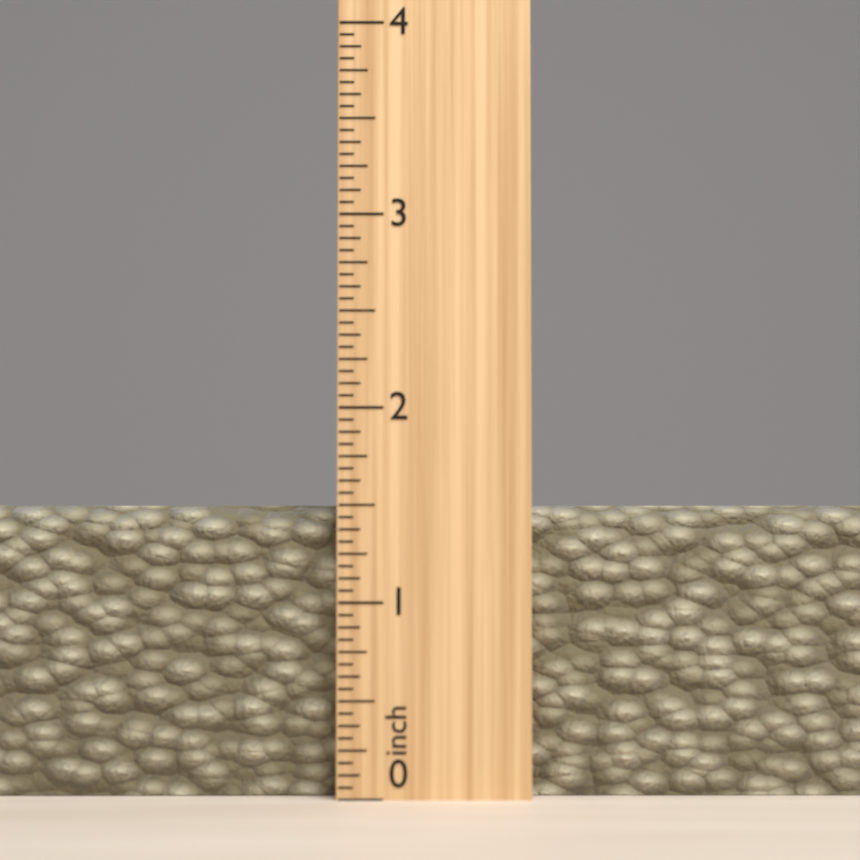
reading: 1.5000 inch
